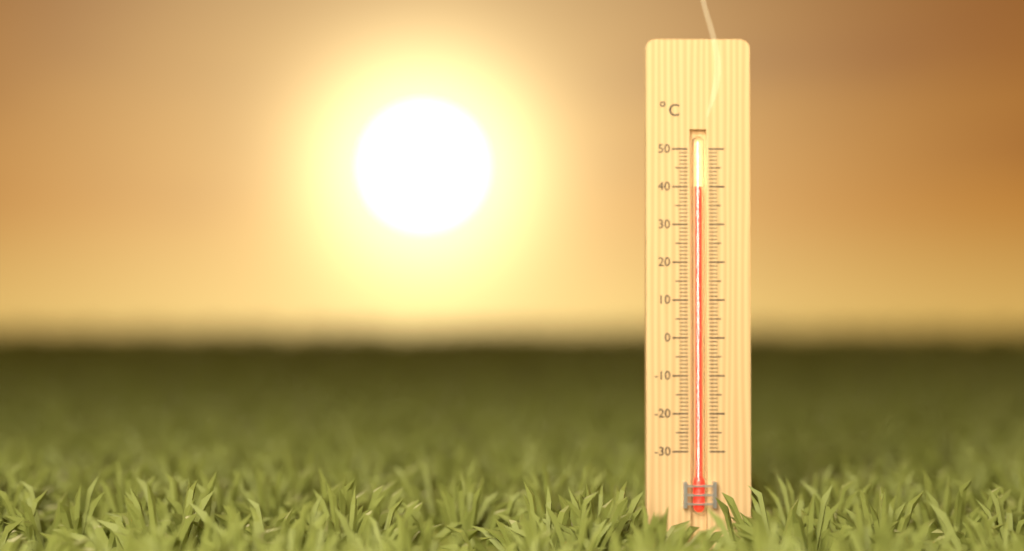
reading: 40 °C
